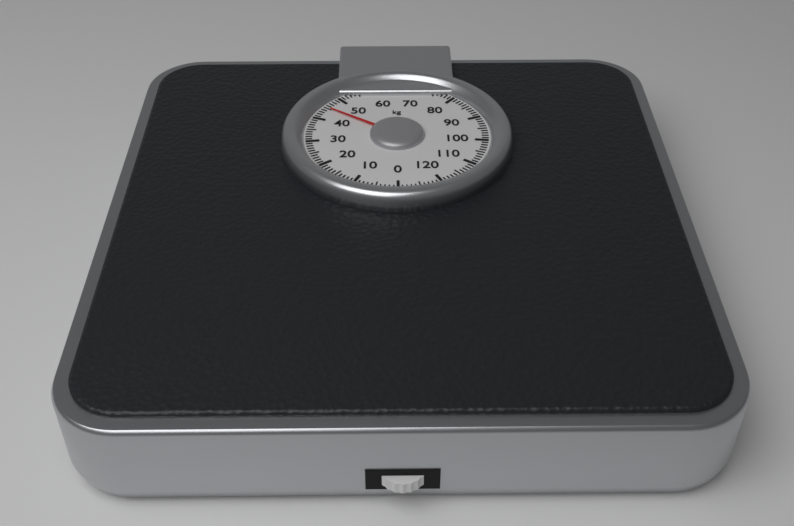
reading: 45 kg
